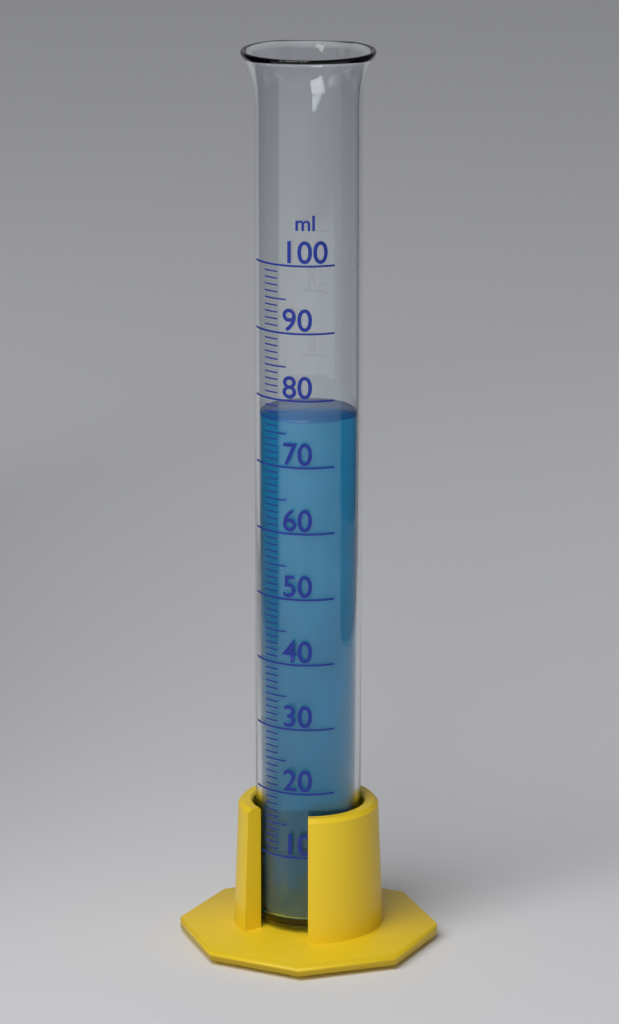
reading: 77 ml
